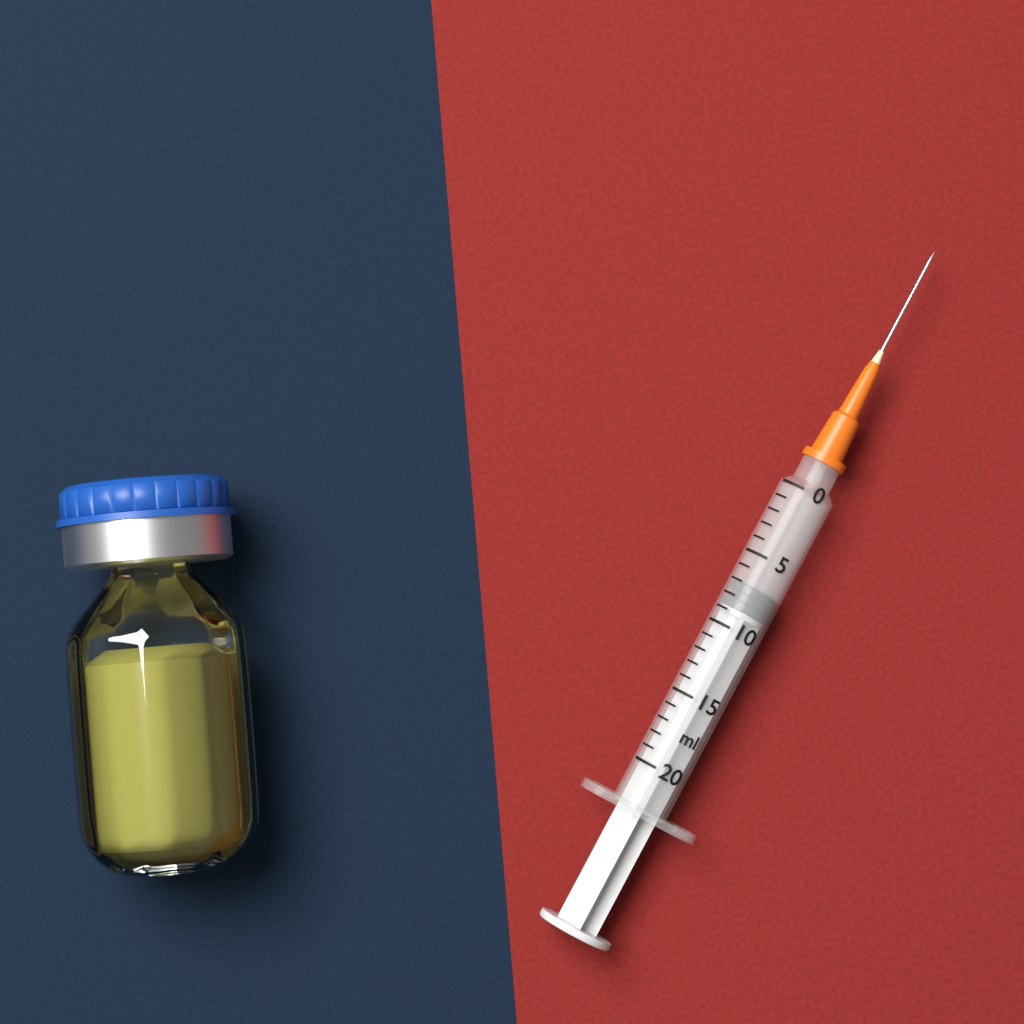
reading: 7 ml
